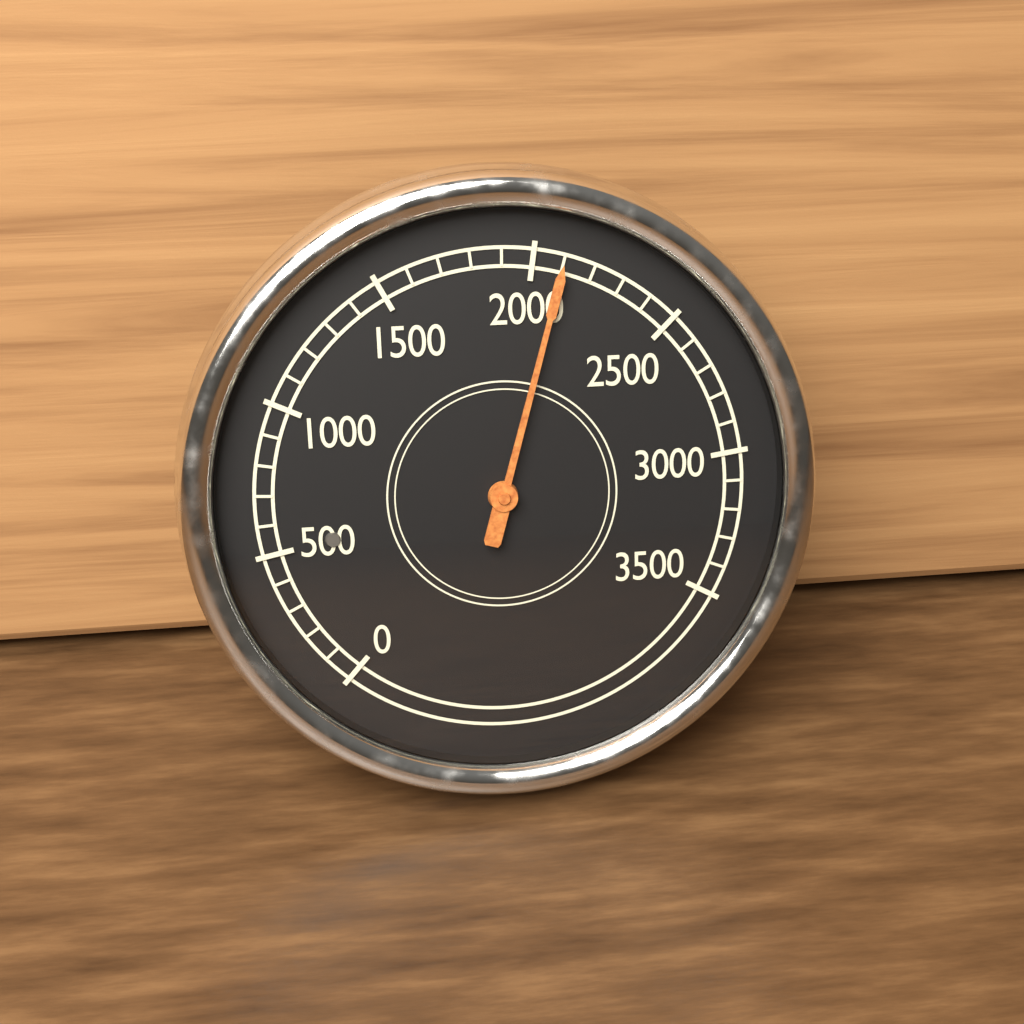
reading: 2100 (no unit)
